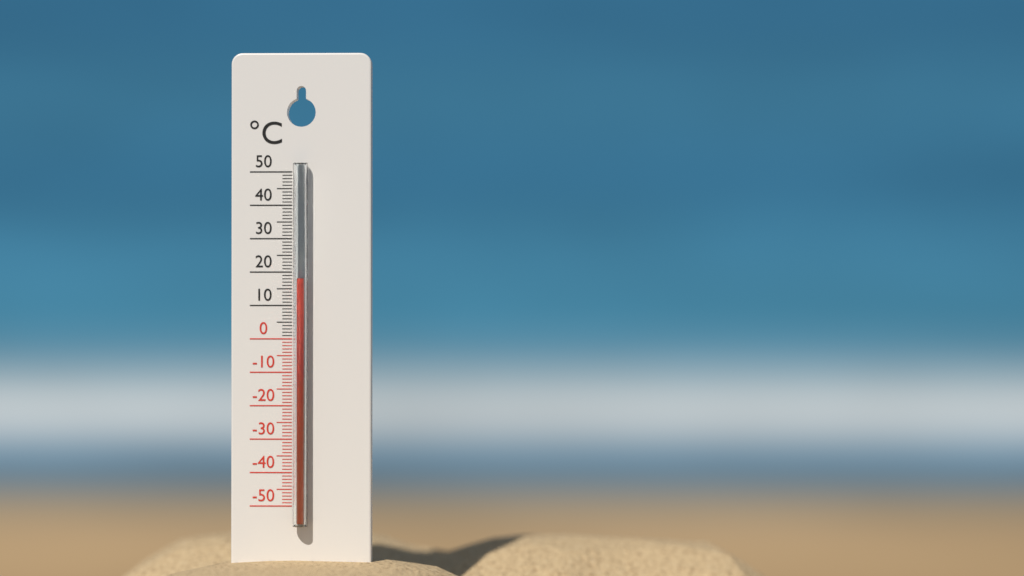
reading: 18 °C
